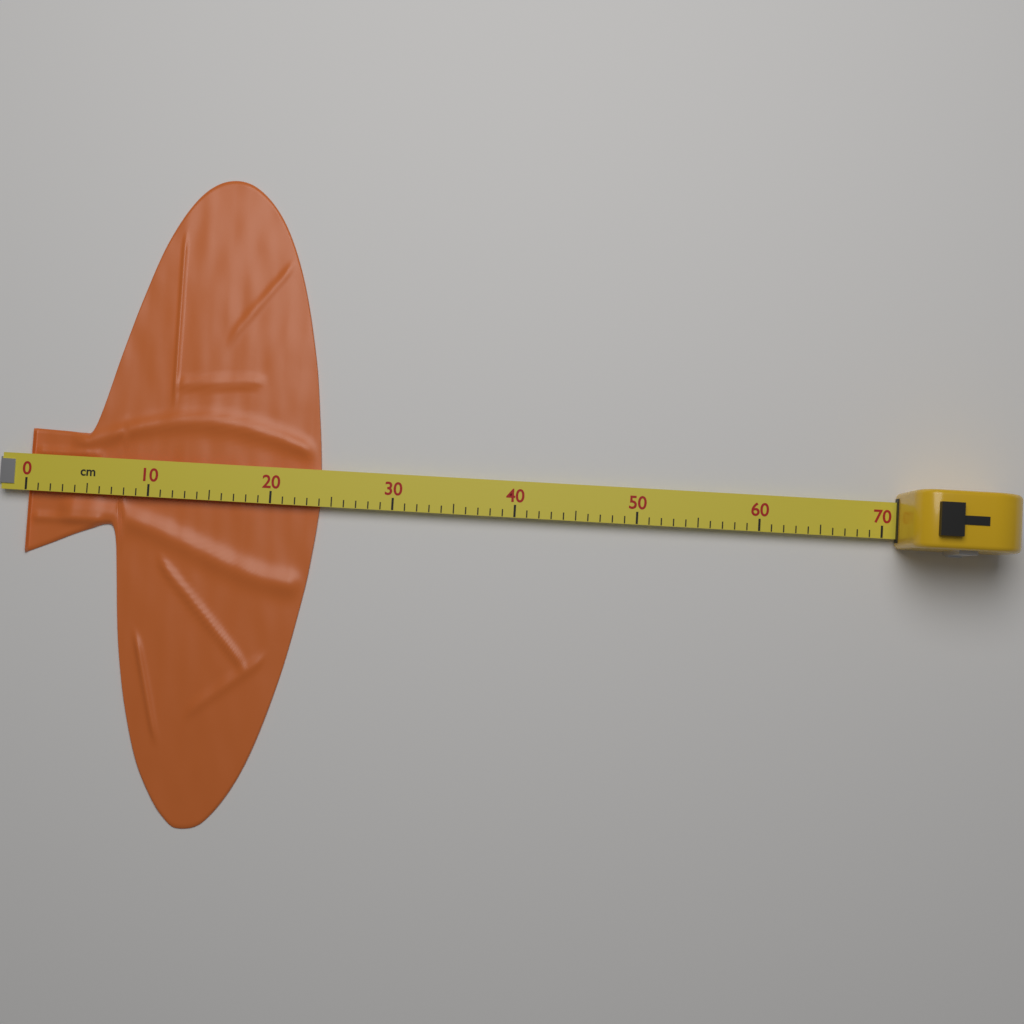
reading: 24 cm
